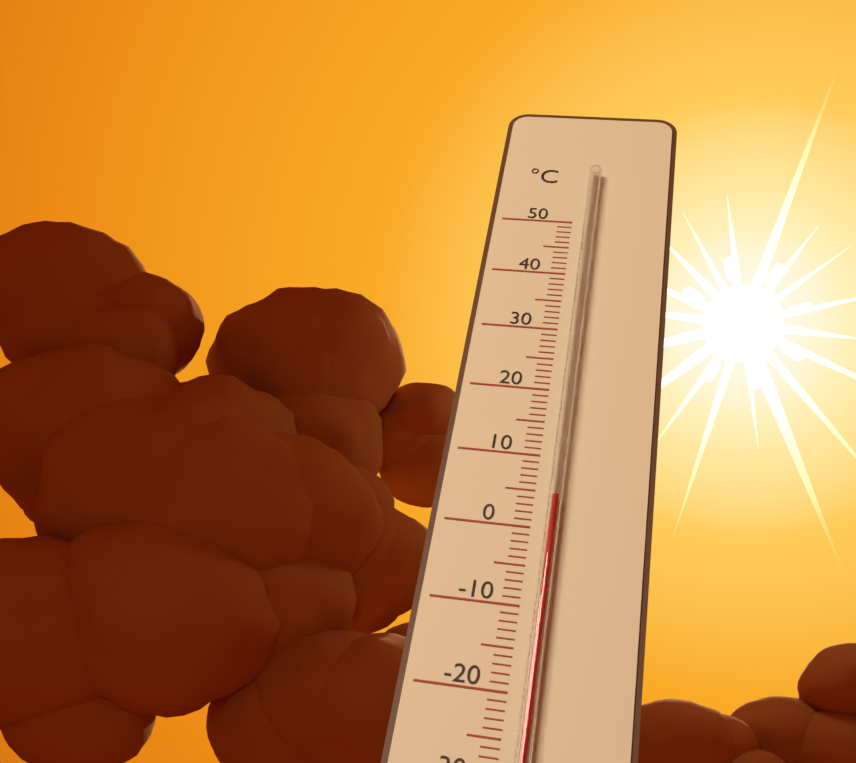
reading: 4 °C
